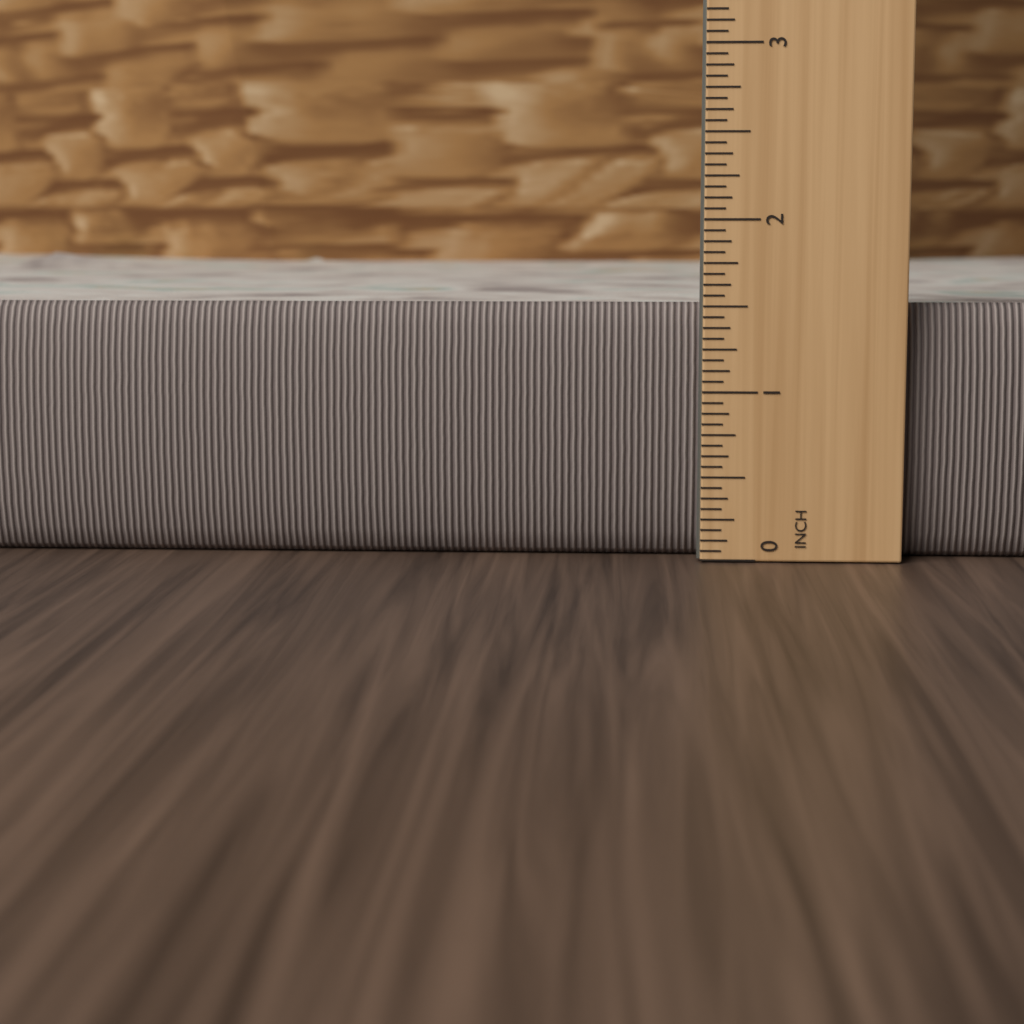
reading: 1.6250 inch
